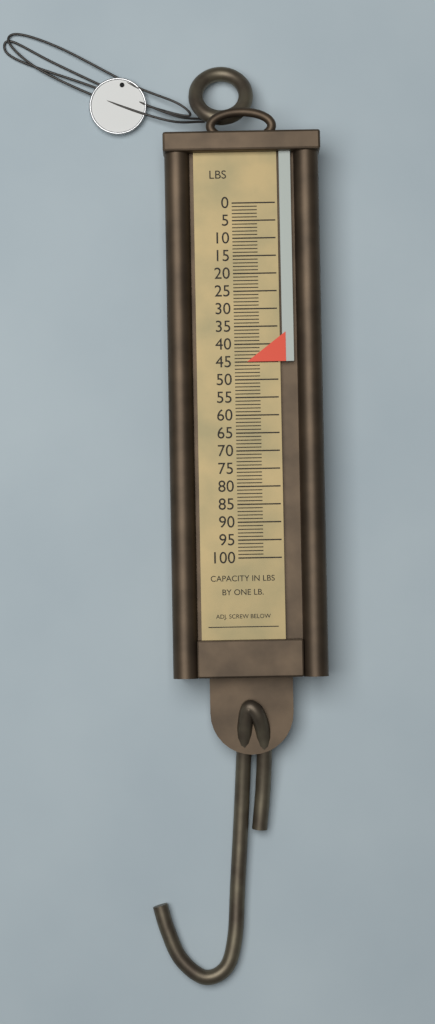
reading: 45 lb
